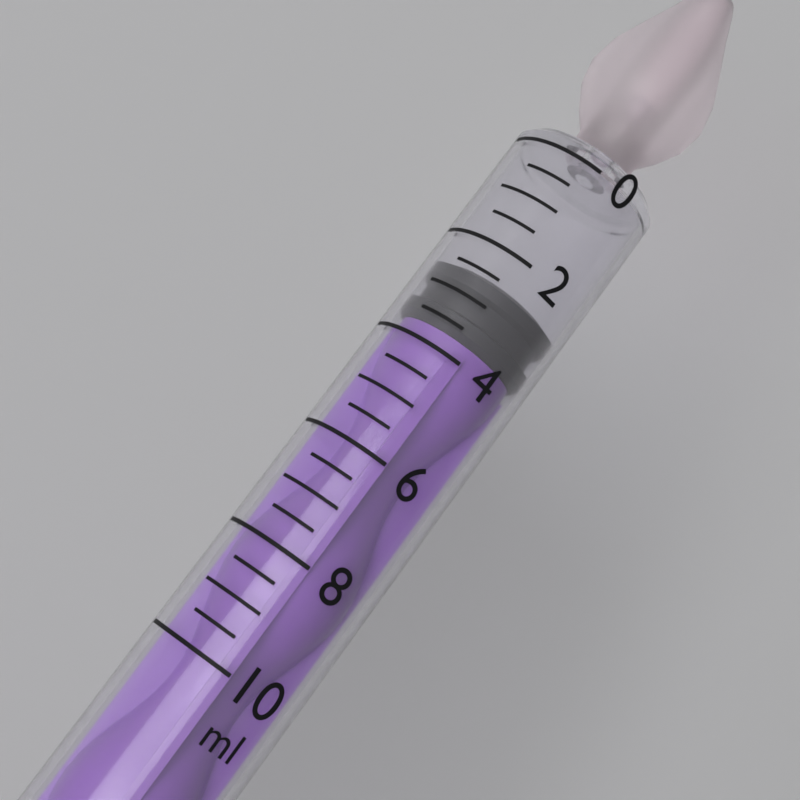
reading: 2.5 ml
